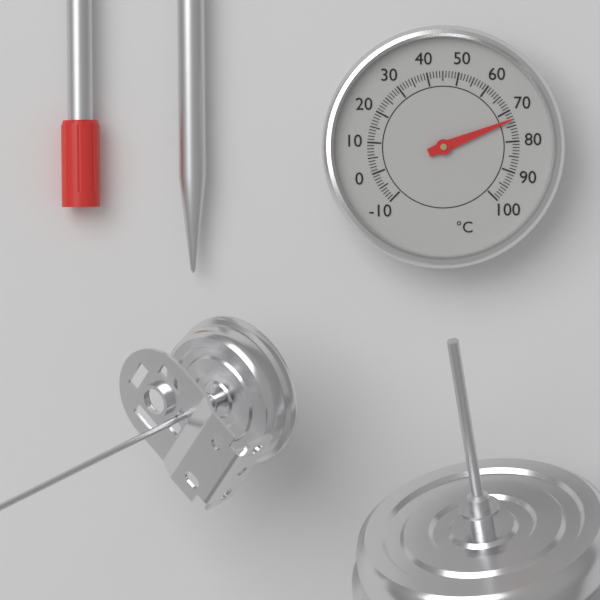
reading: 73 °C
